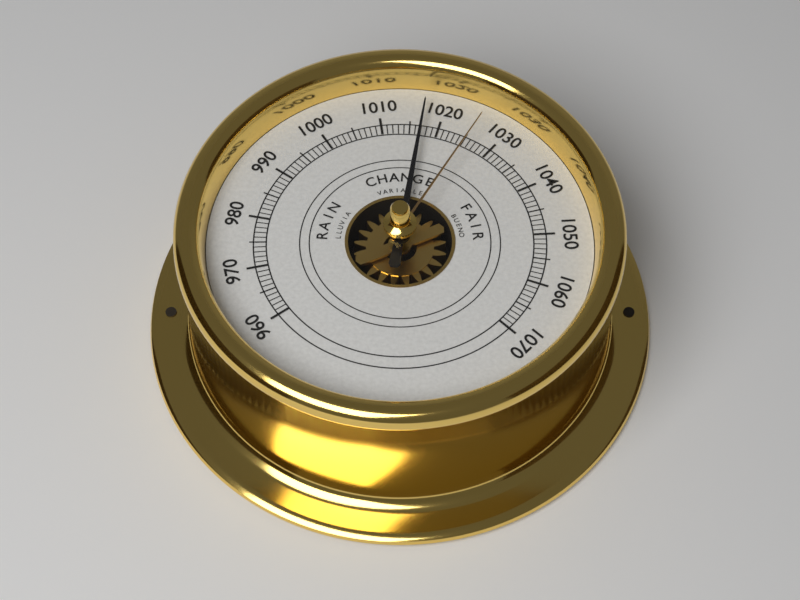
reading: 1017 (no unit)
